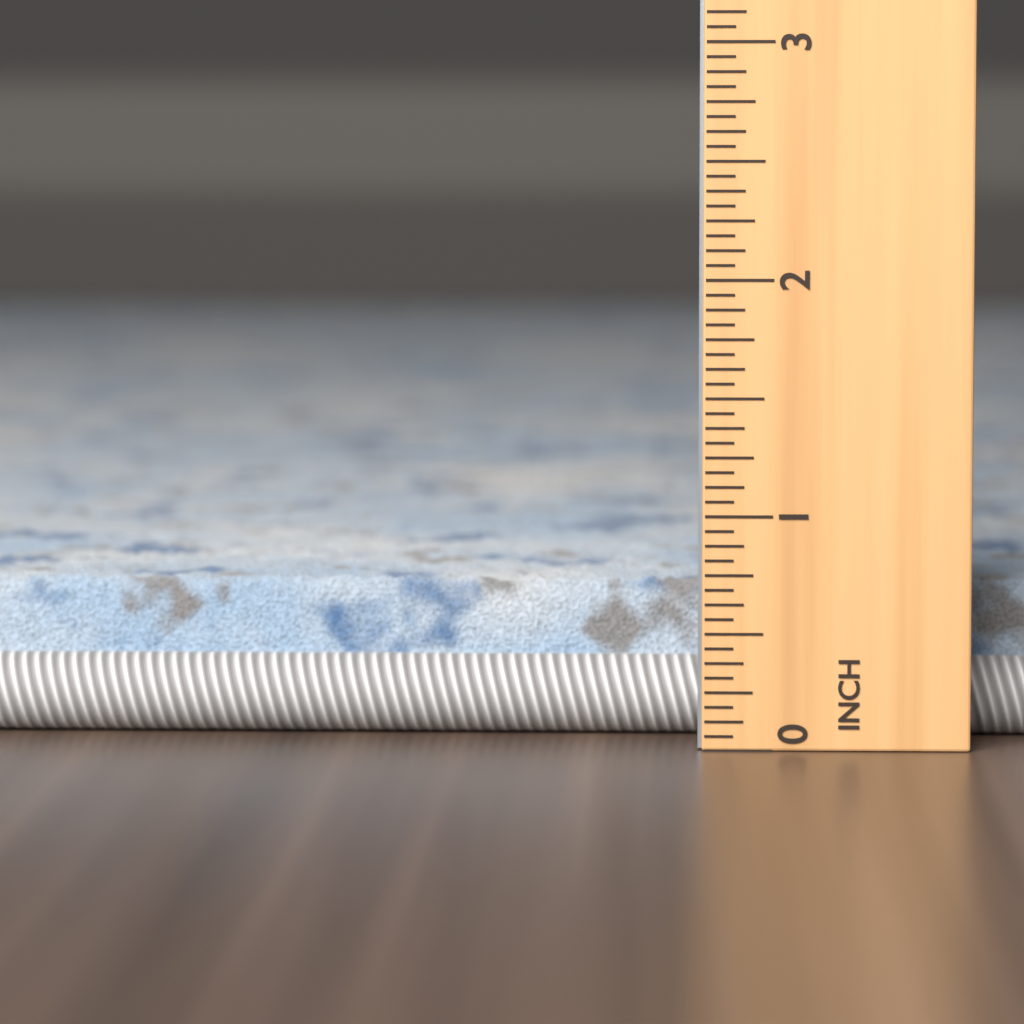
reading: 0.6875 in
